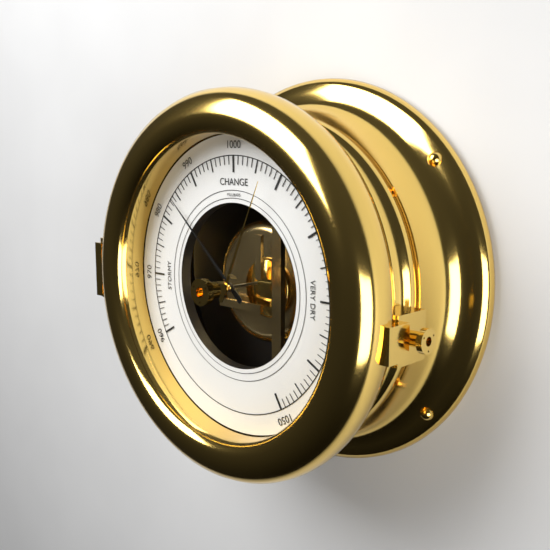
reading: 984 mbar
